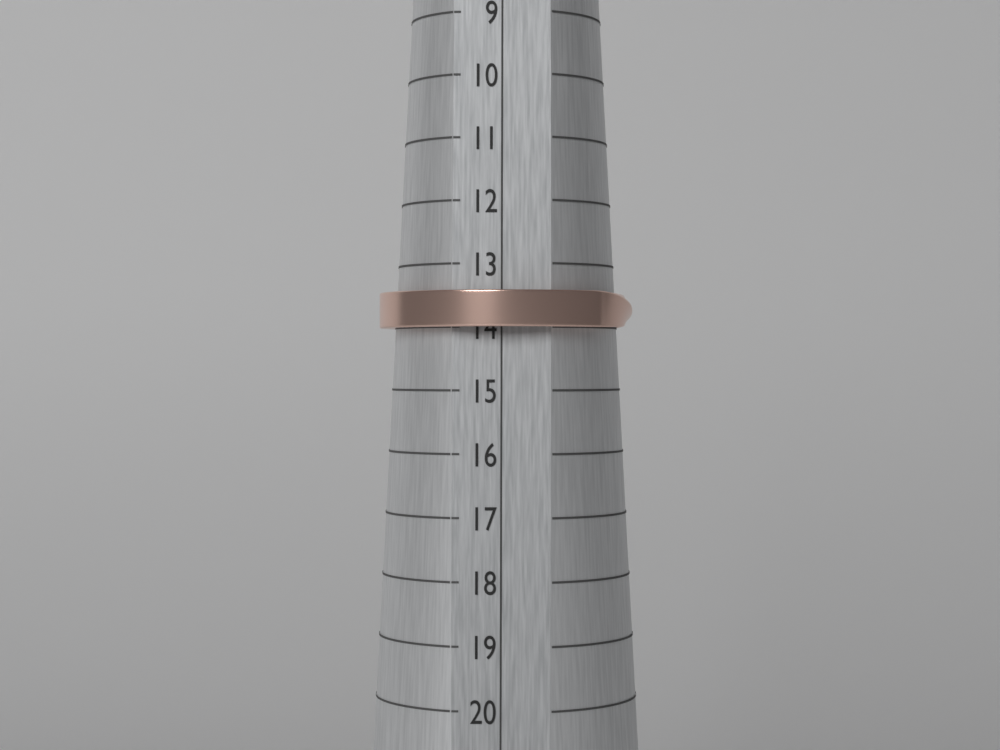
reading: 14 (no unit)
